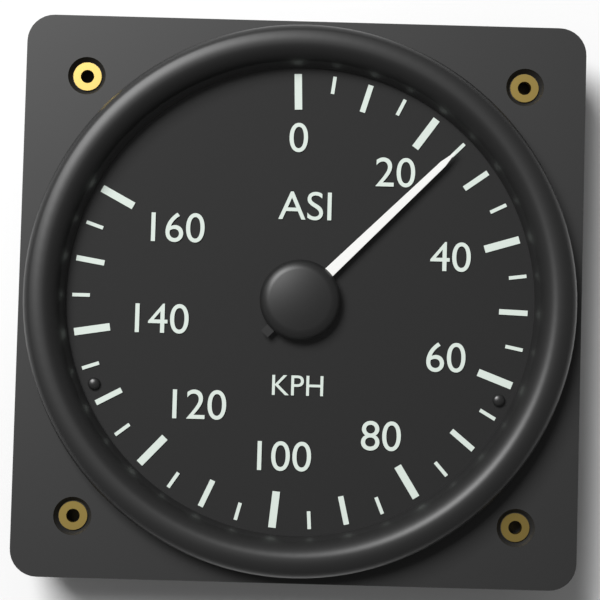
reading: 25 KPH
